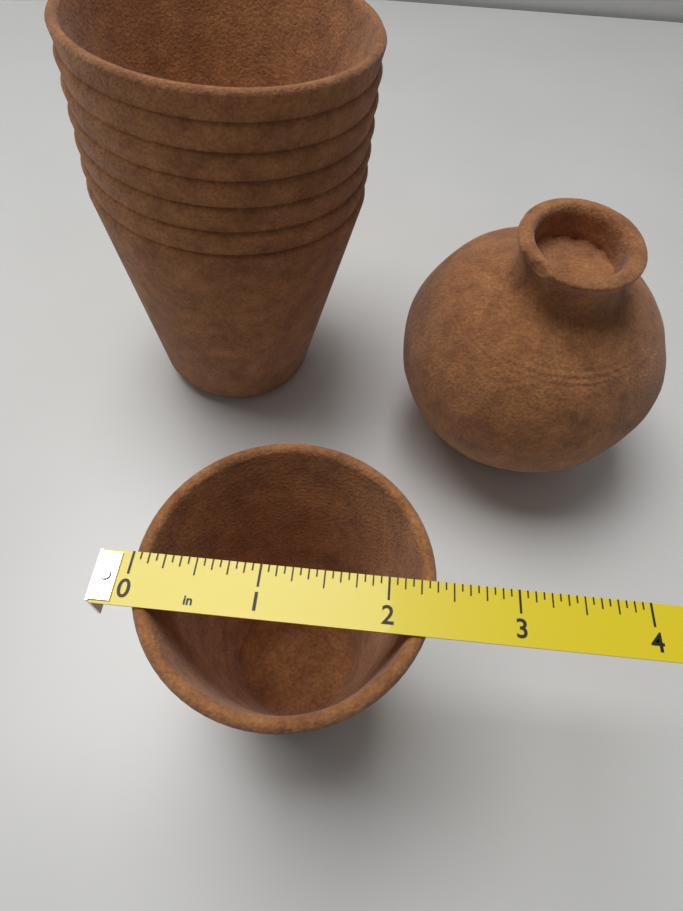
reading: 2.3750 in
